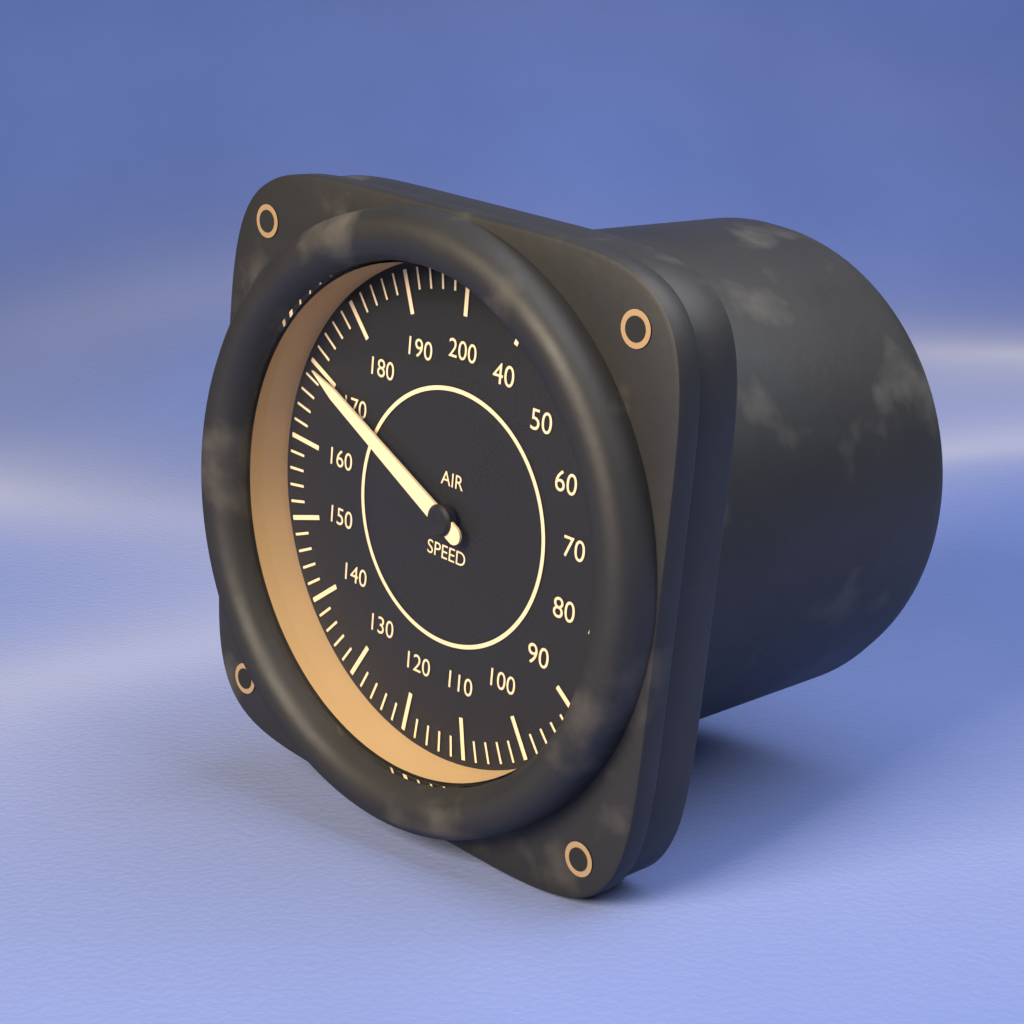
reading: 170 (no unit)
